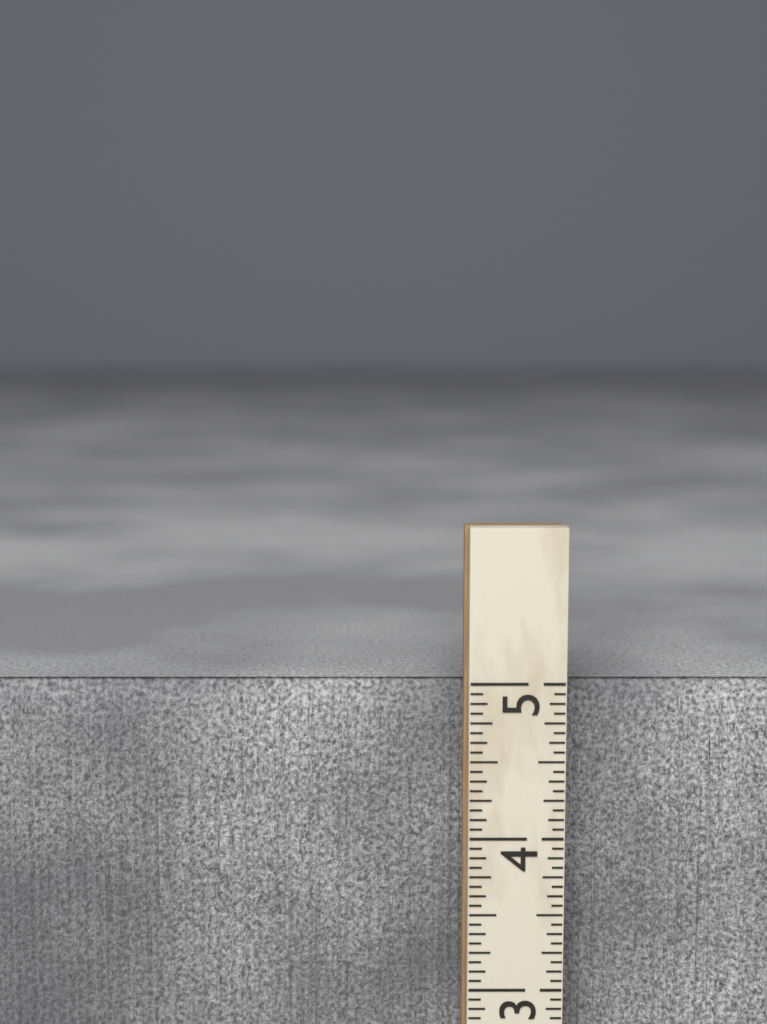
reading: 4.9375 (no unit)
